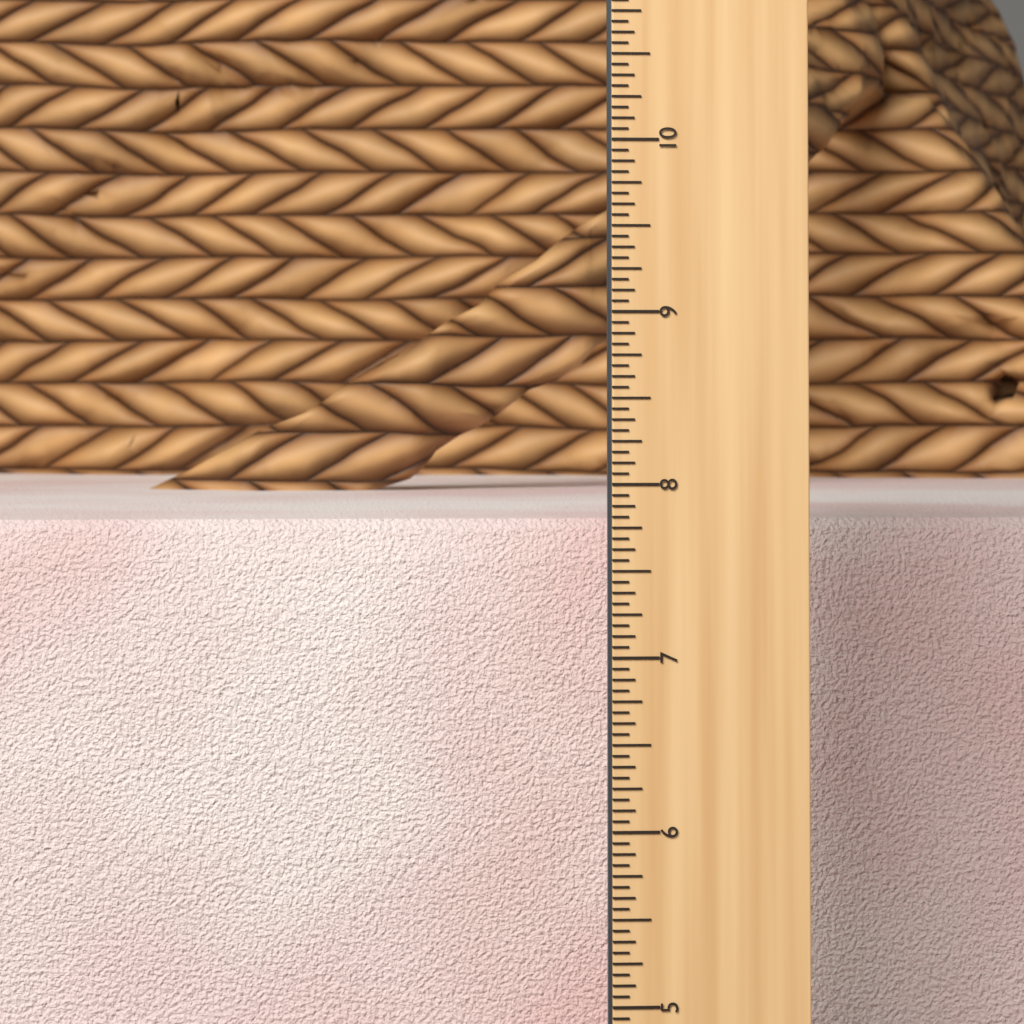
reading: 7.6875 in
